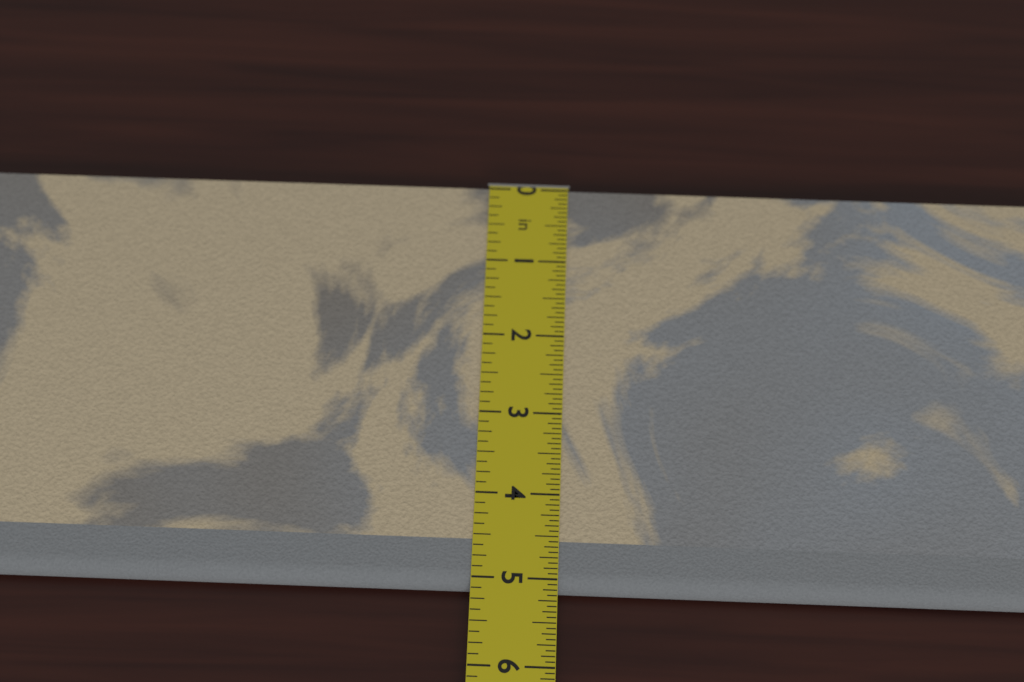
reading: 5.1250 in
